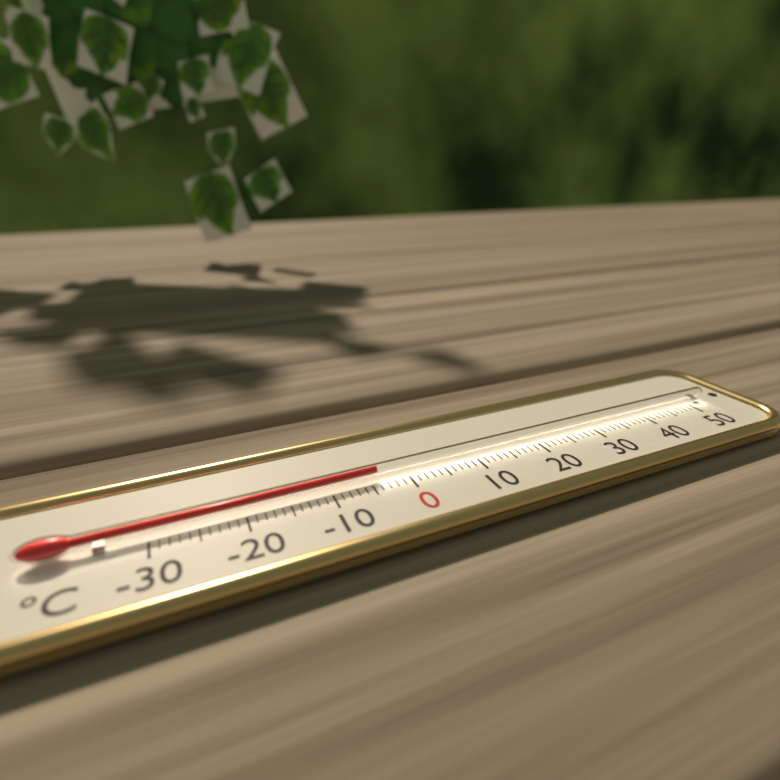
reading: -4 °C
